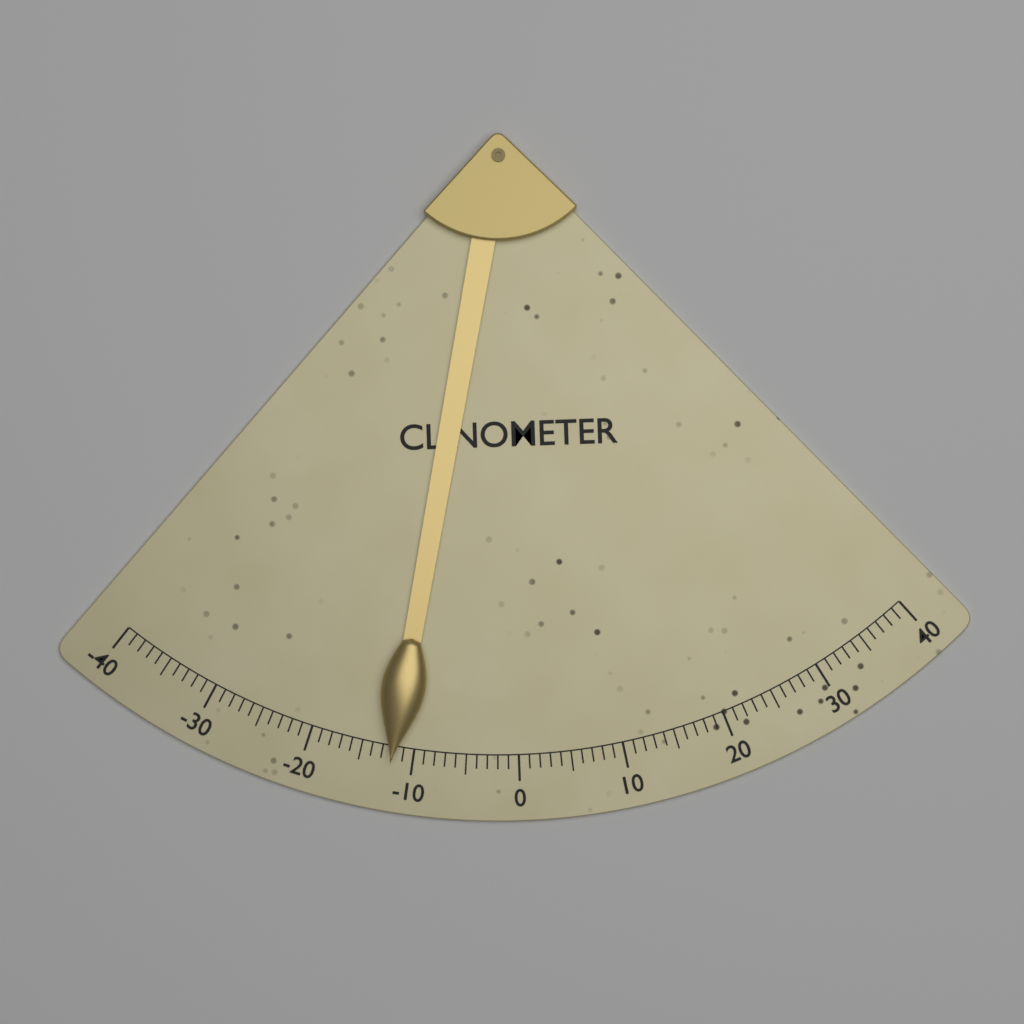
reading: -12 (no unit)
